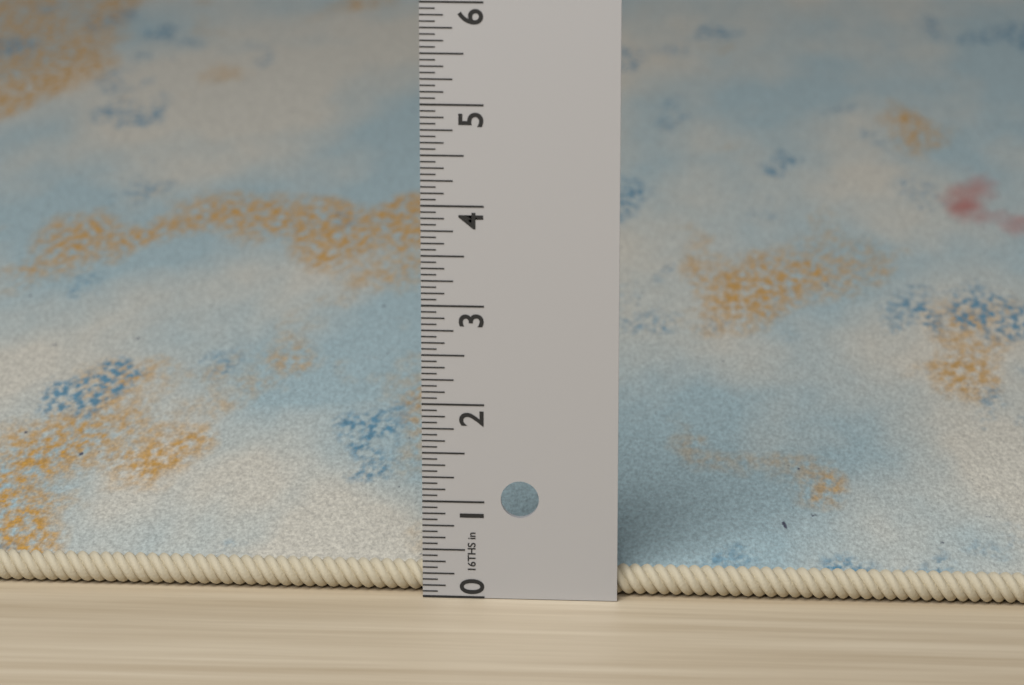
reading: 0.2500 in
